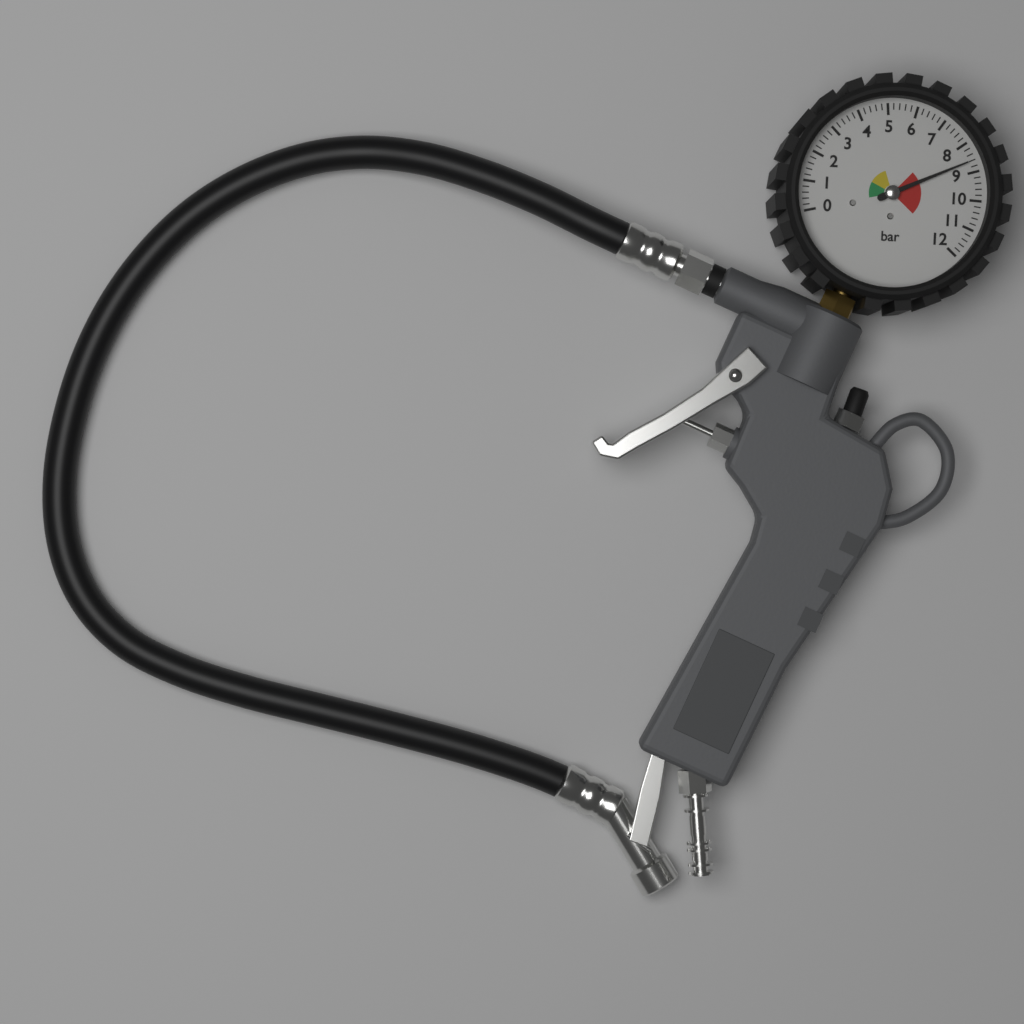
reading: 8.6 bar
